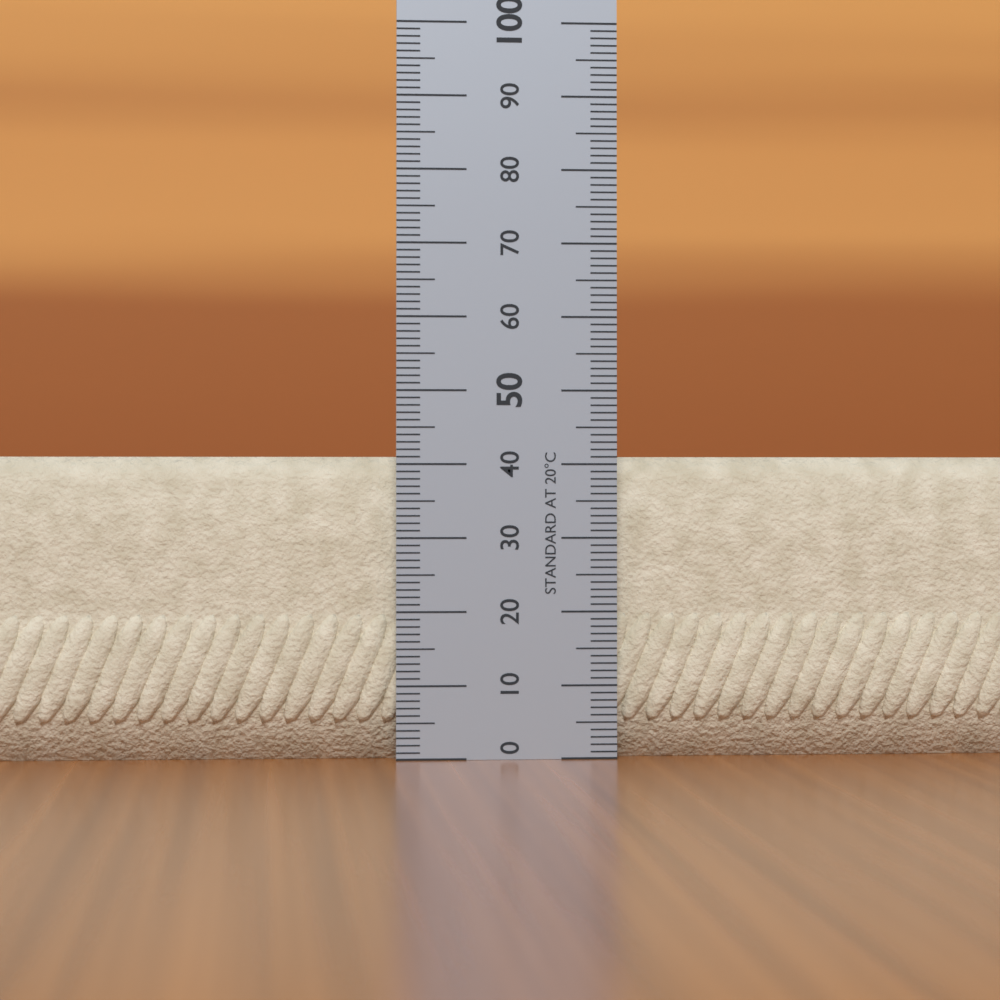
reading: 41 (no unit)
